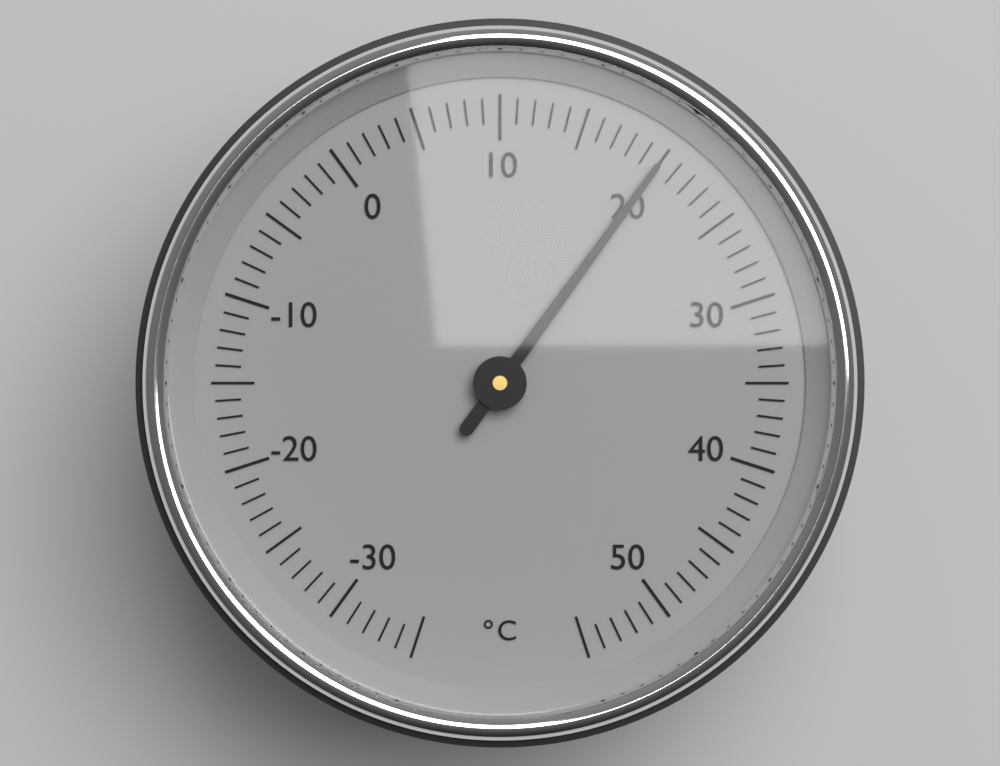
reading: 20 °C
